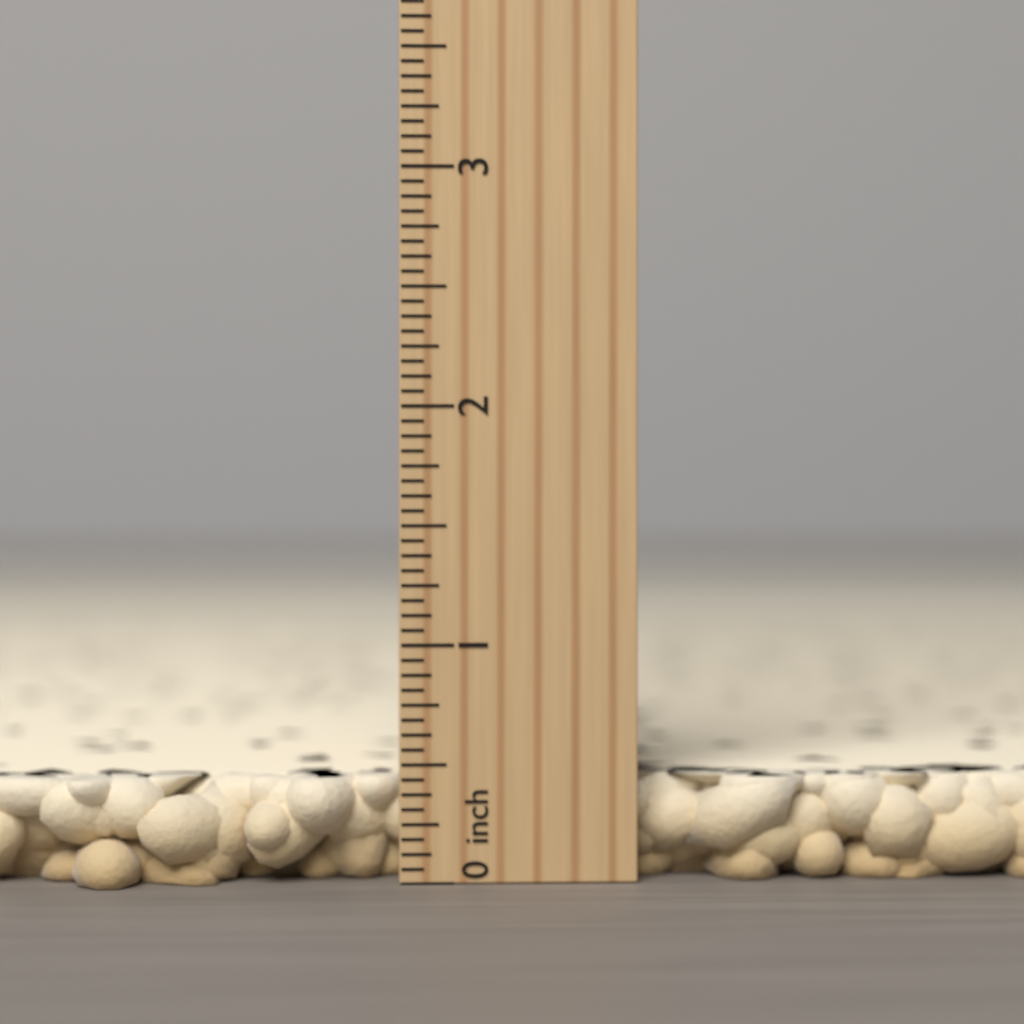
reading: 0.4375 inch
